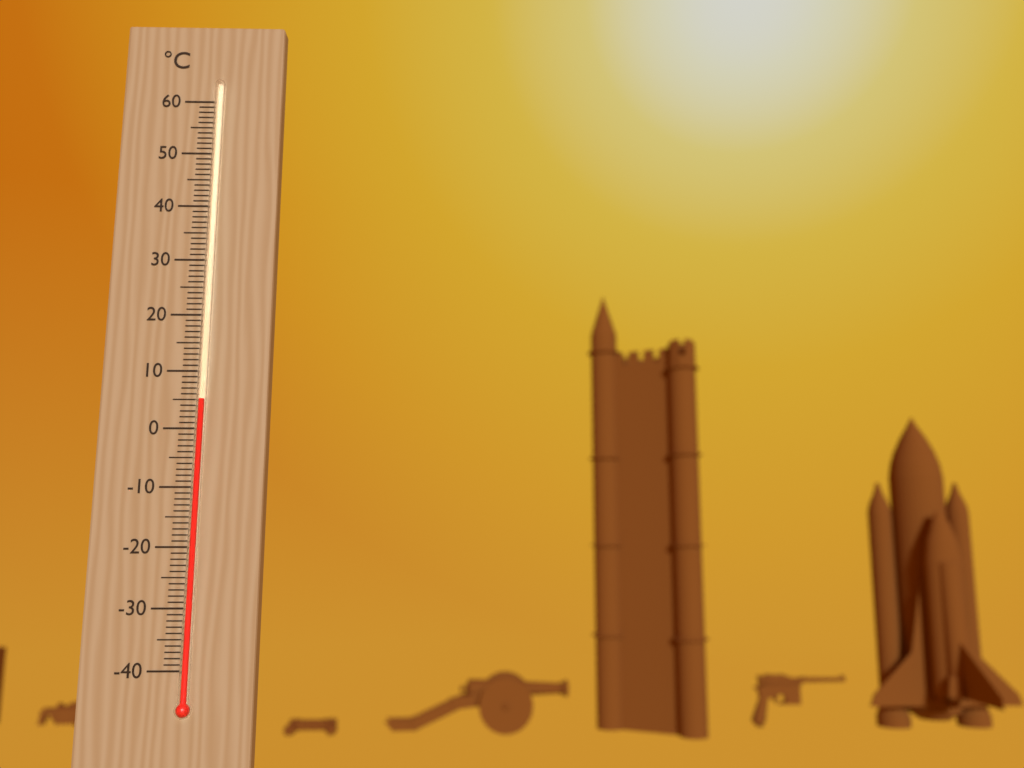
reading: 5 °C
